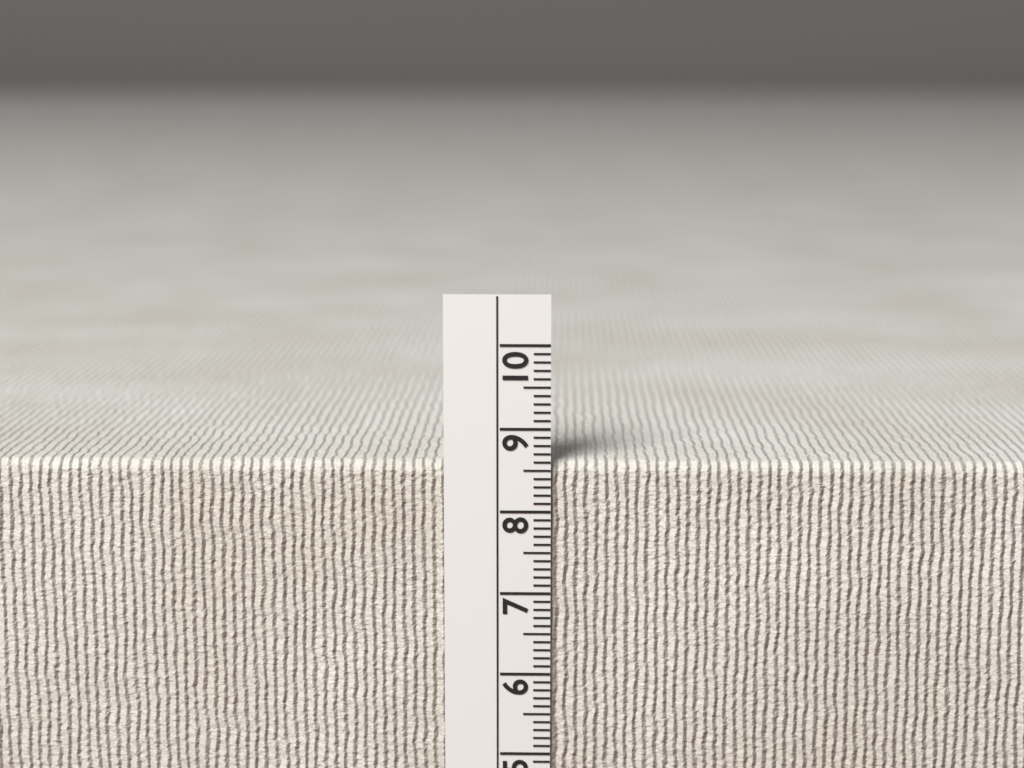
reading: 8.6 cm
